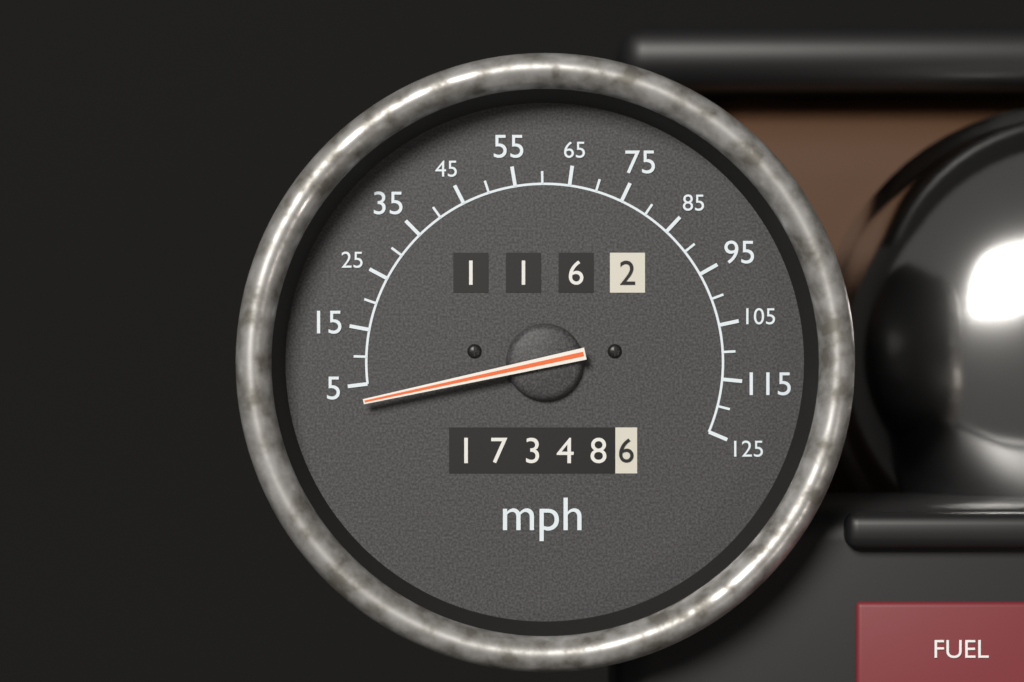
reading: 2 mph
